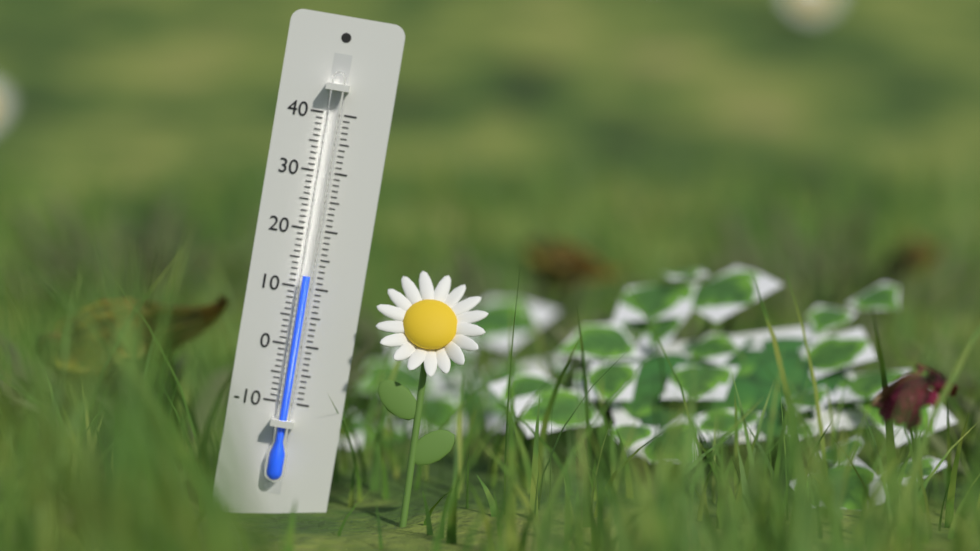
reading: 12 (no unit)
